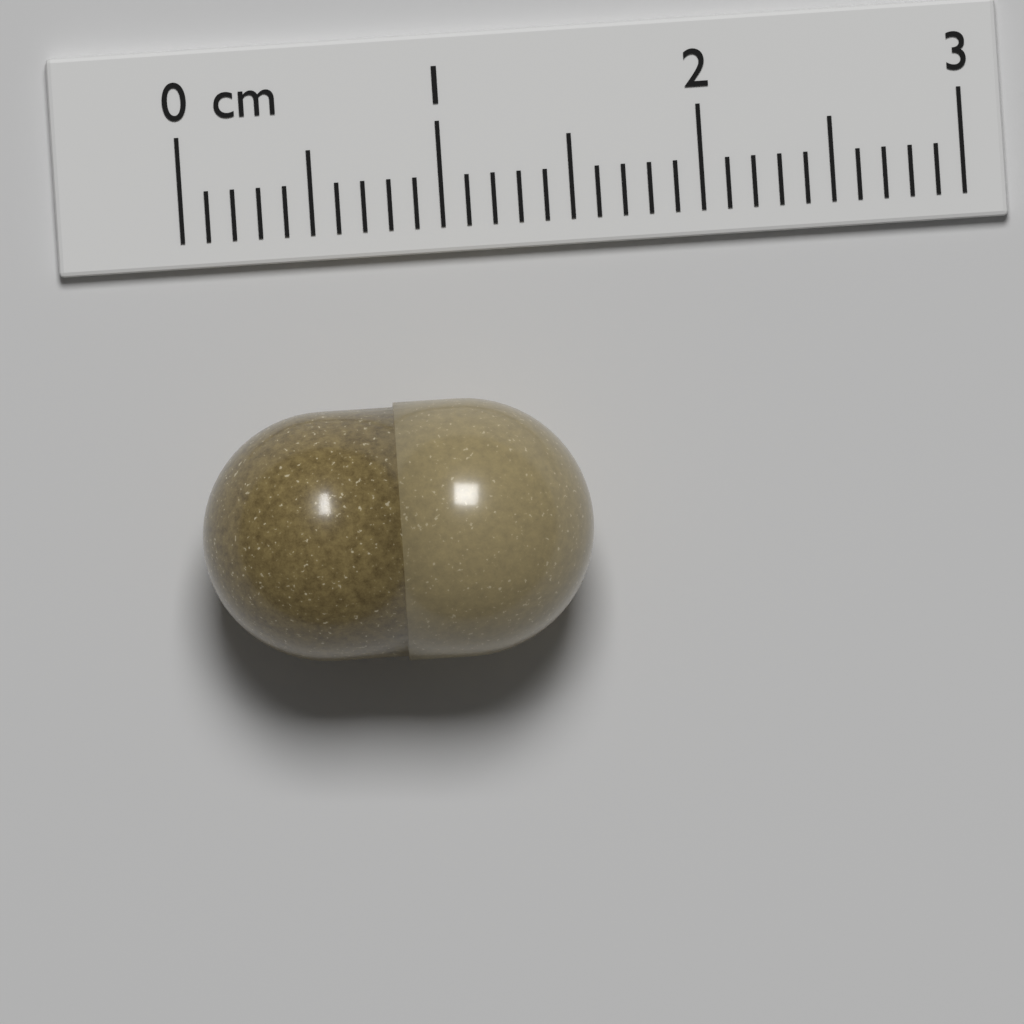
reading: 1.5 cm
